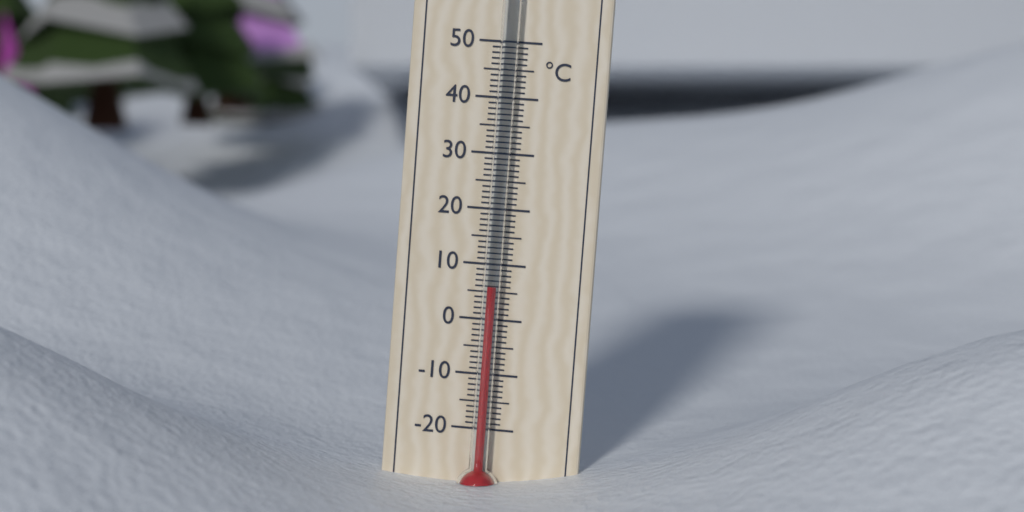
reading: 6 °C
